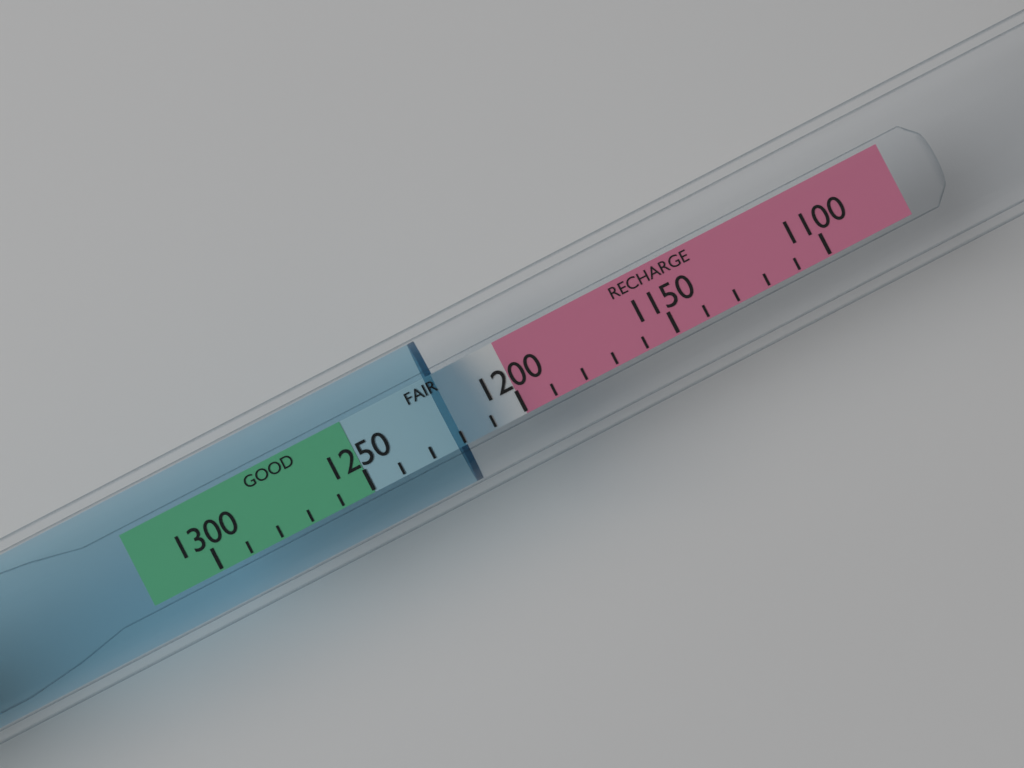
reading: 1220 (no unit)
